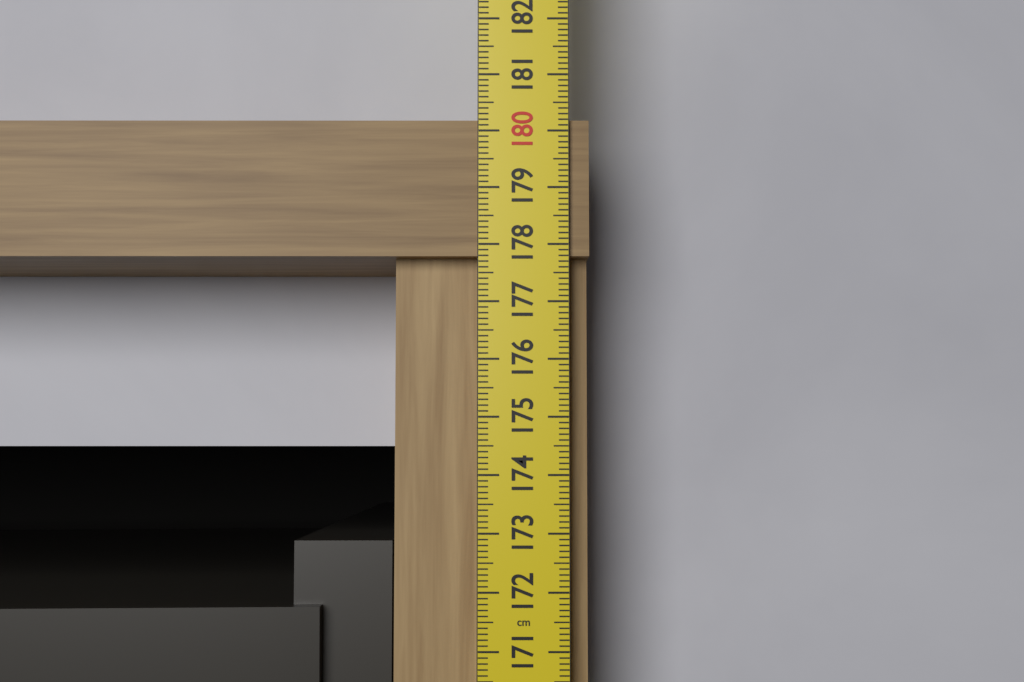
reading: 180.2 cm
